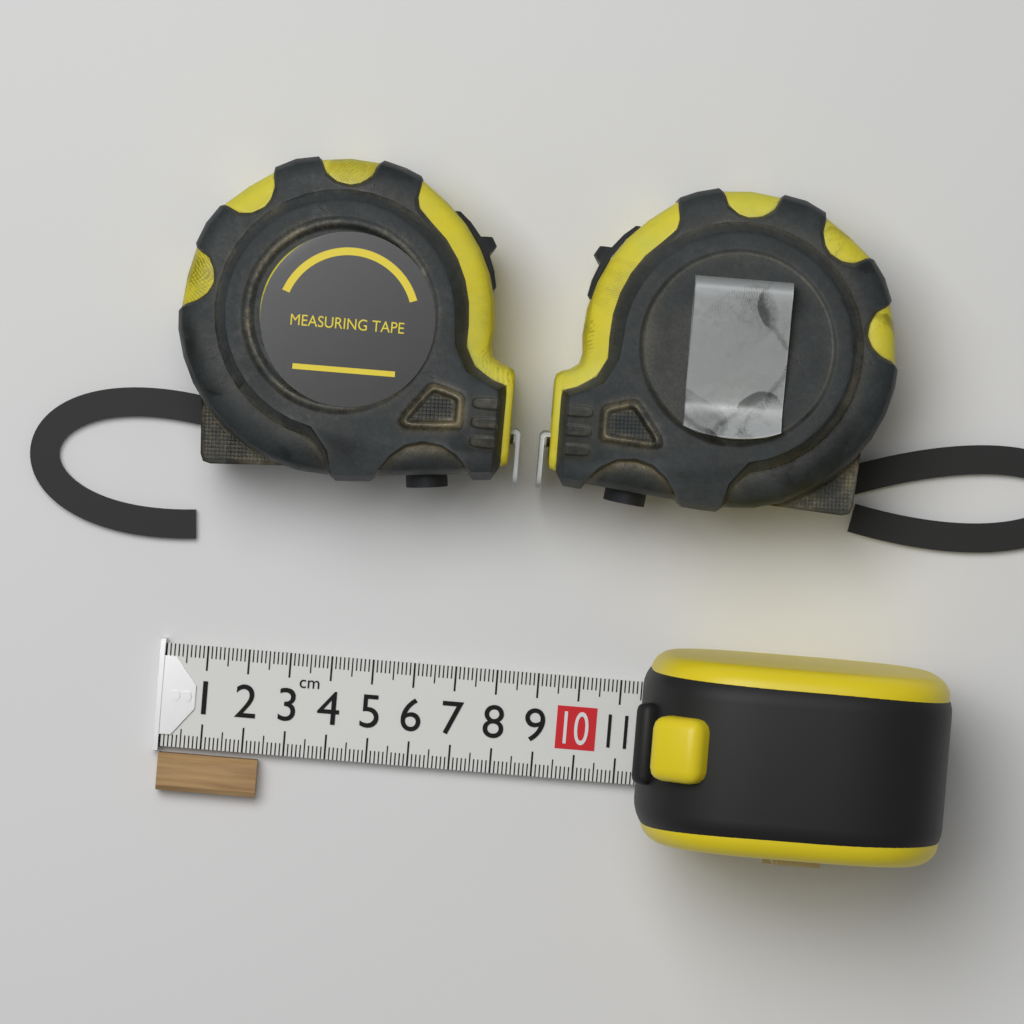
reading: 2.4 cm
